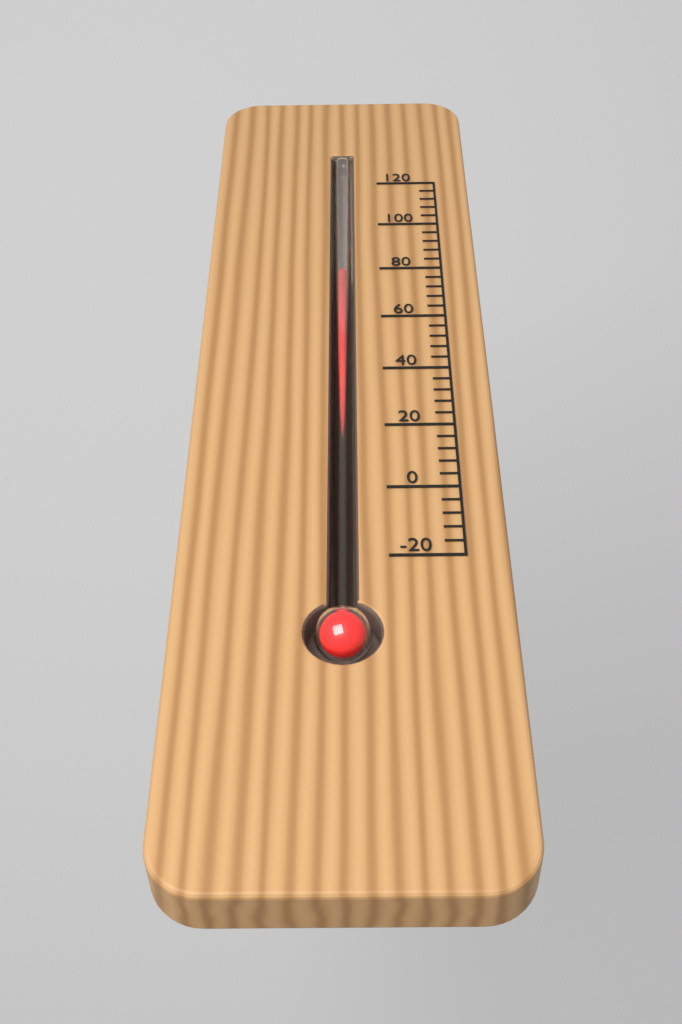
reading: 80 (no unit)
